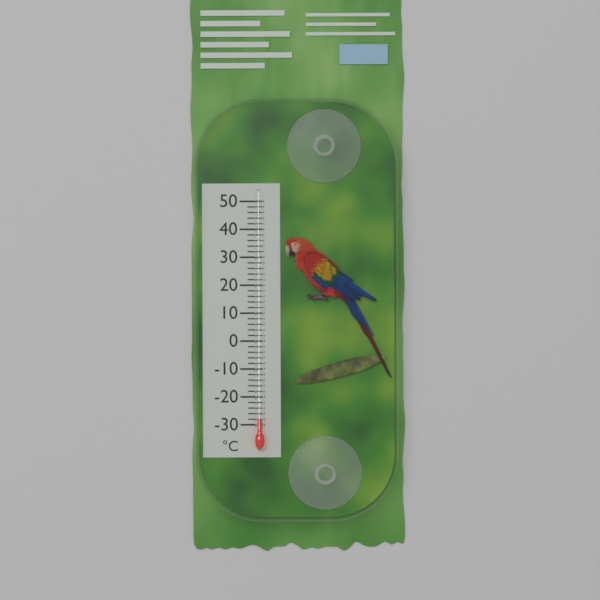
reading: -28 °C
